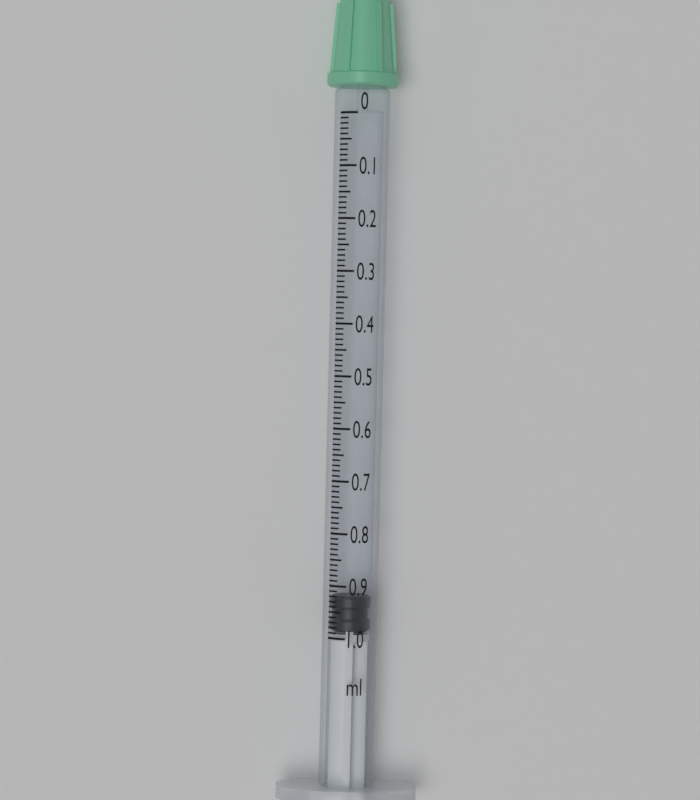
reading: 0.92 ml
